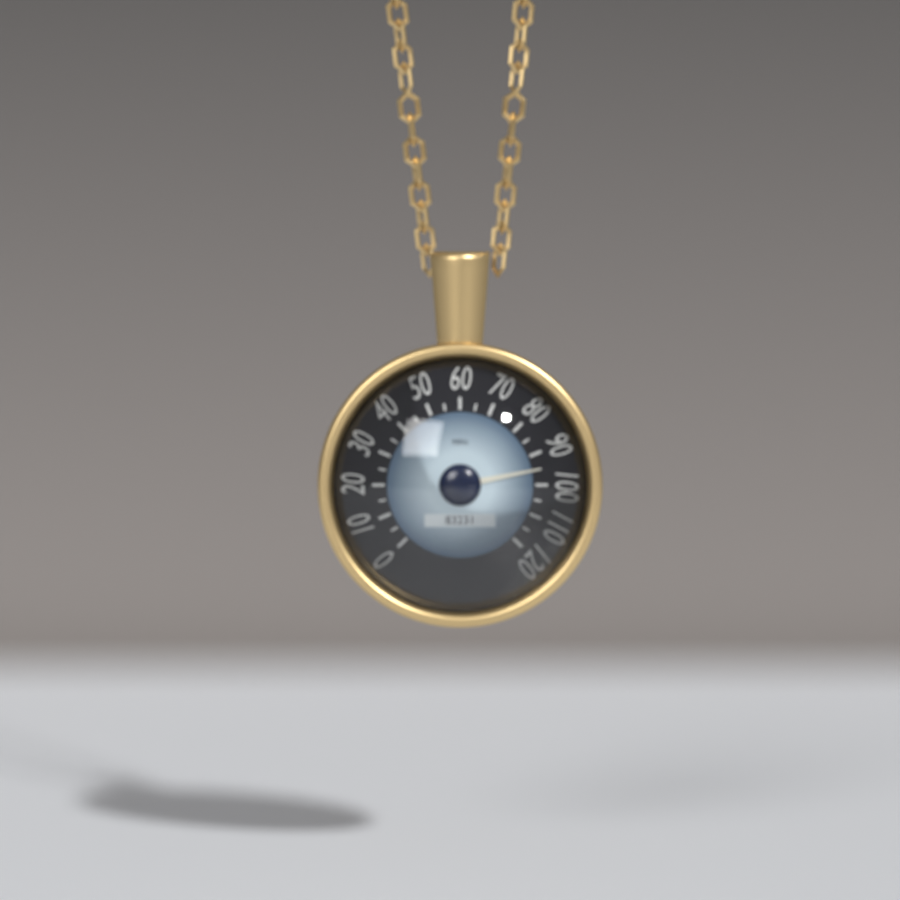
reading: 95 mph
